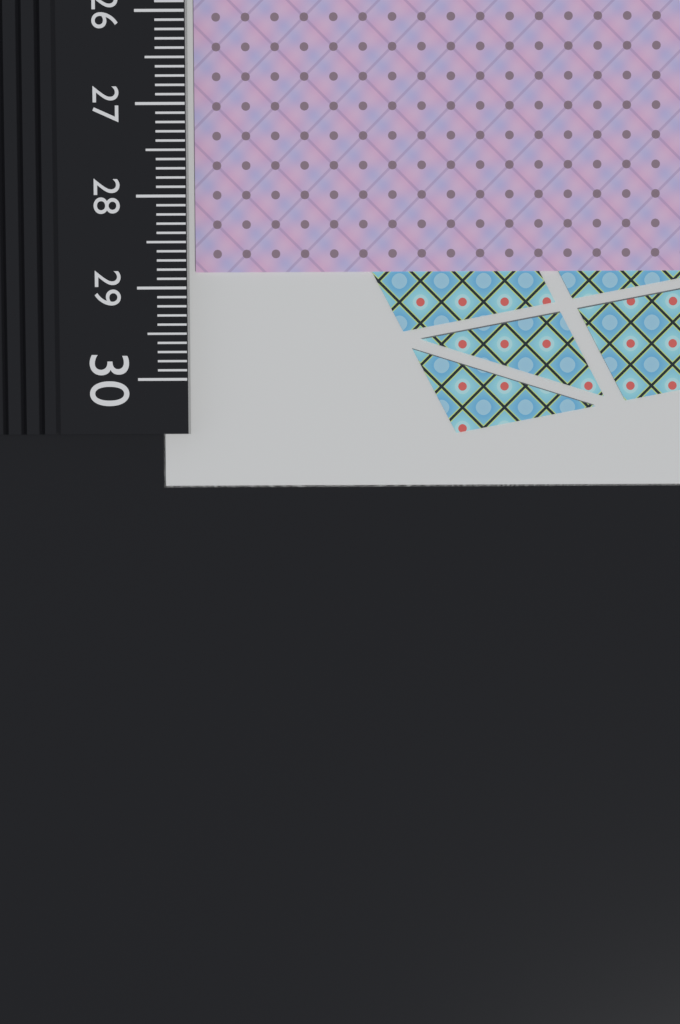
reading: 28.8 cm
